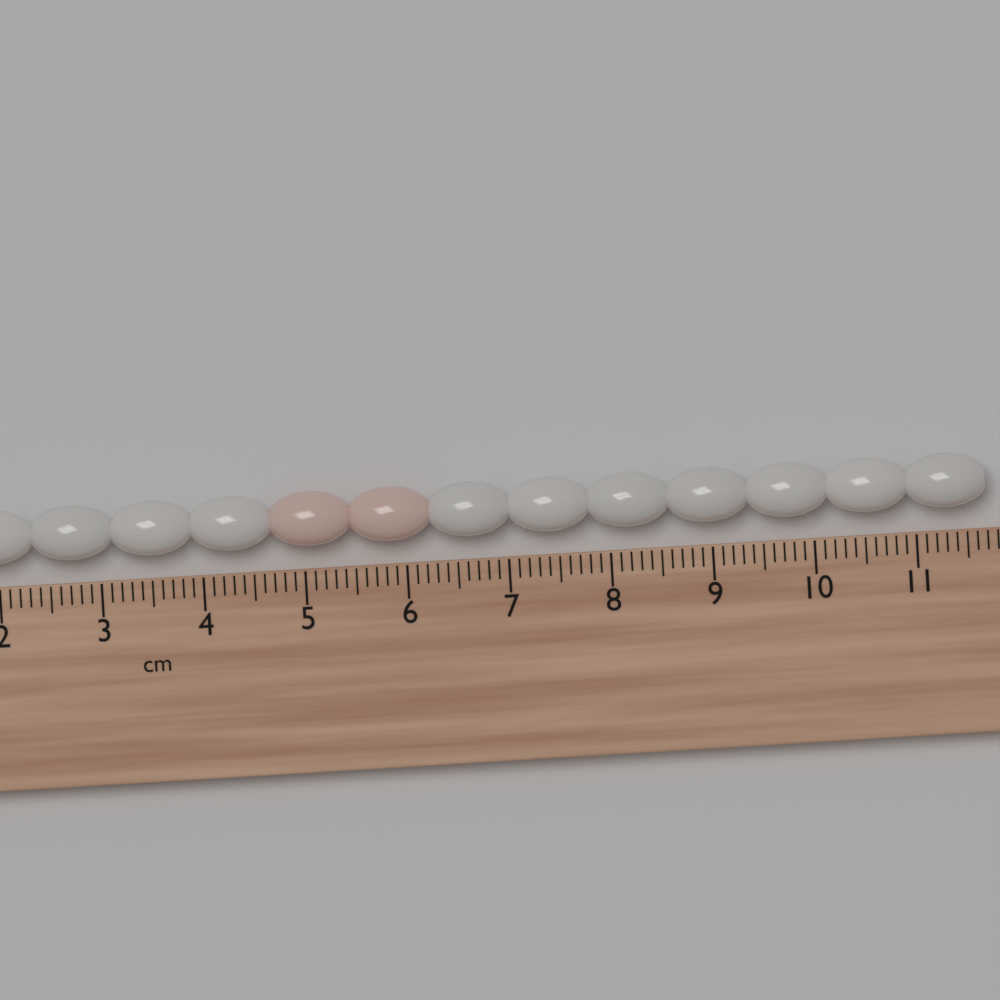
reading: 11.7 cm
